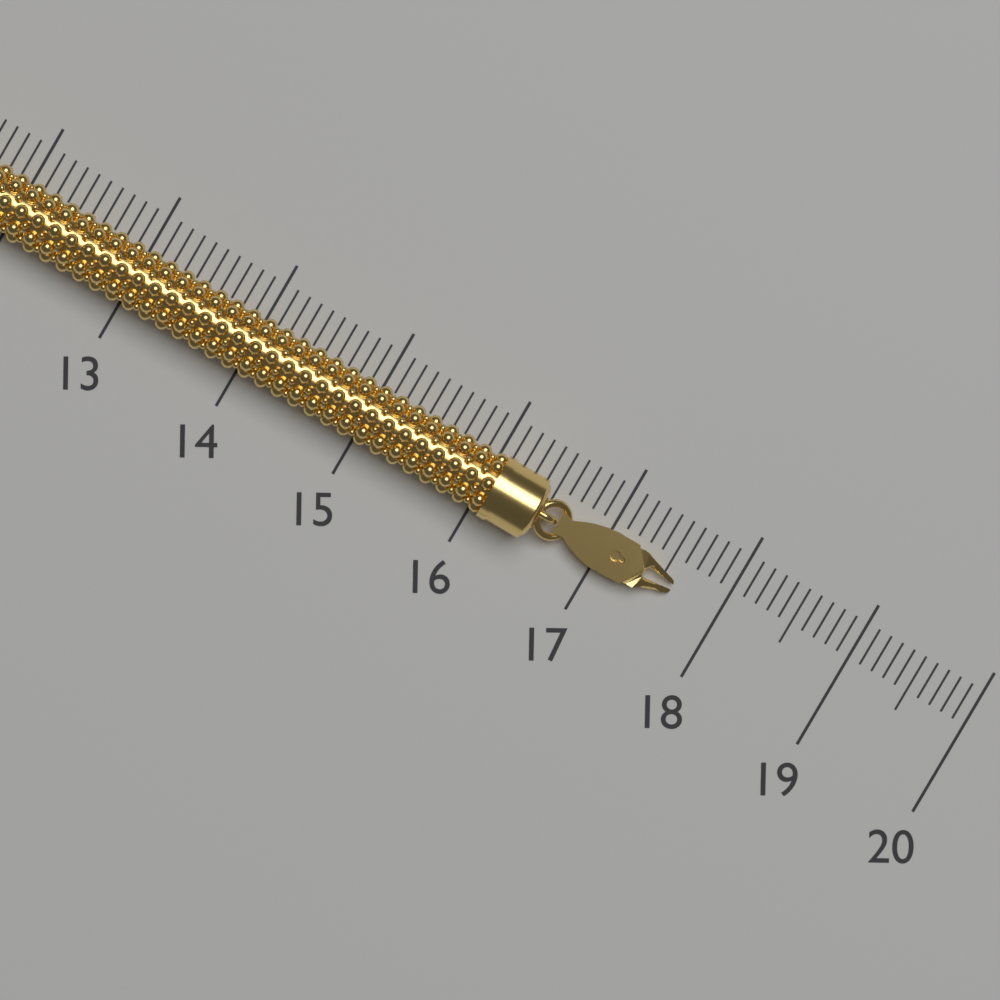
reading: 17.6 (no unit)
